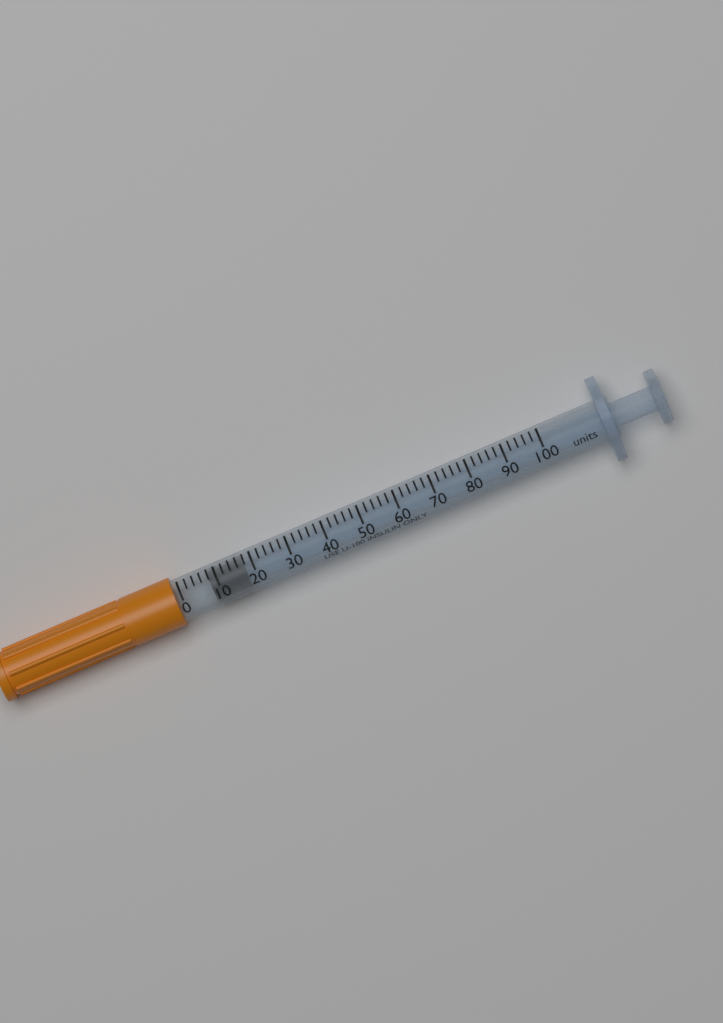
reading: 8 units
